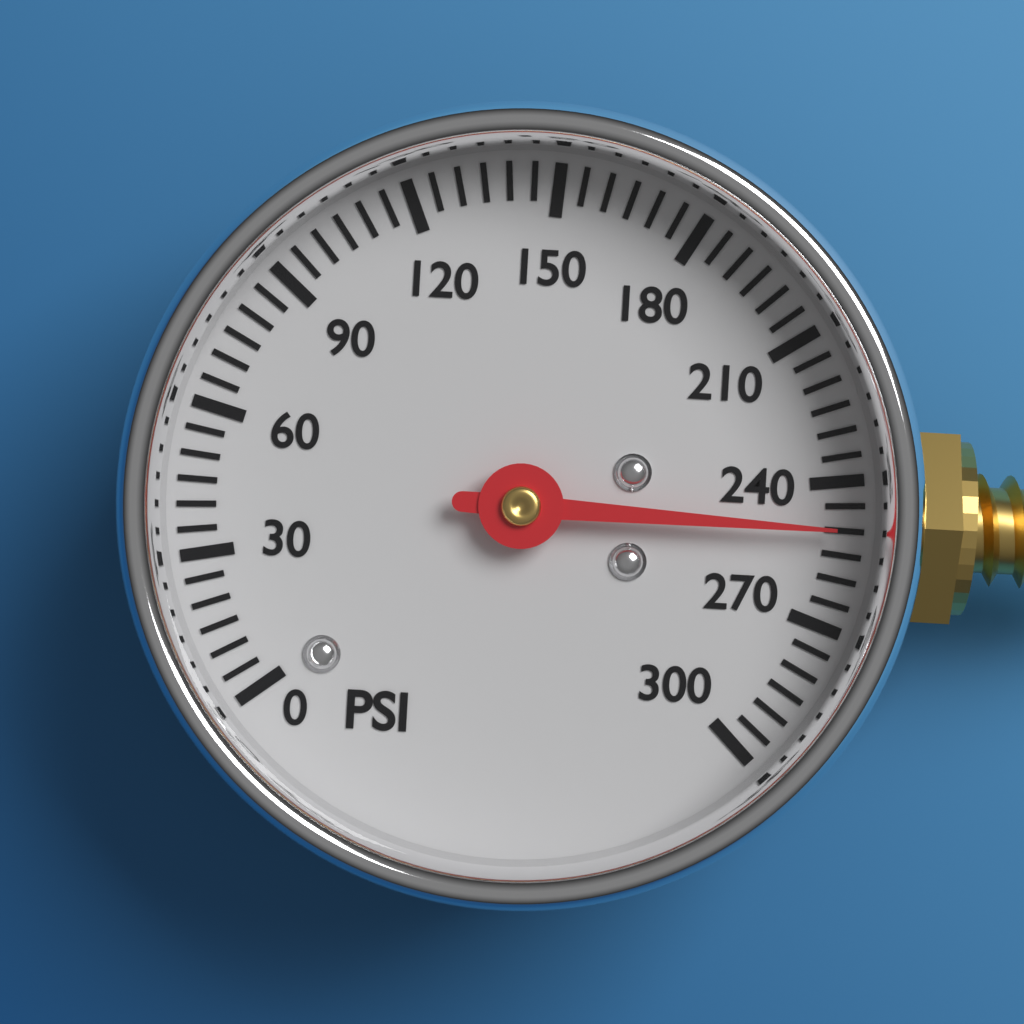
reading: 250 psi
